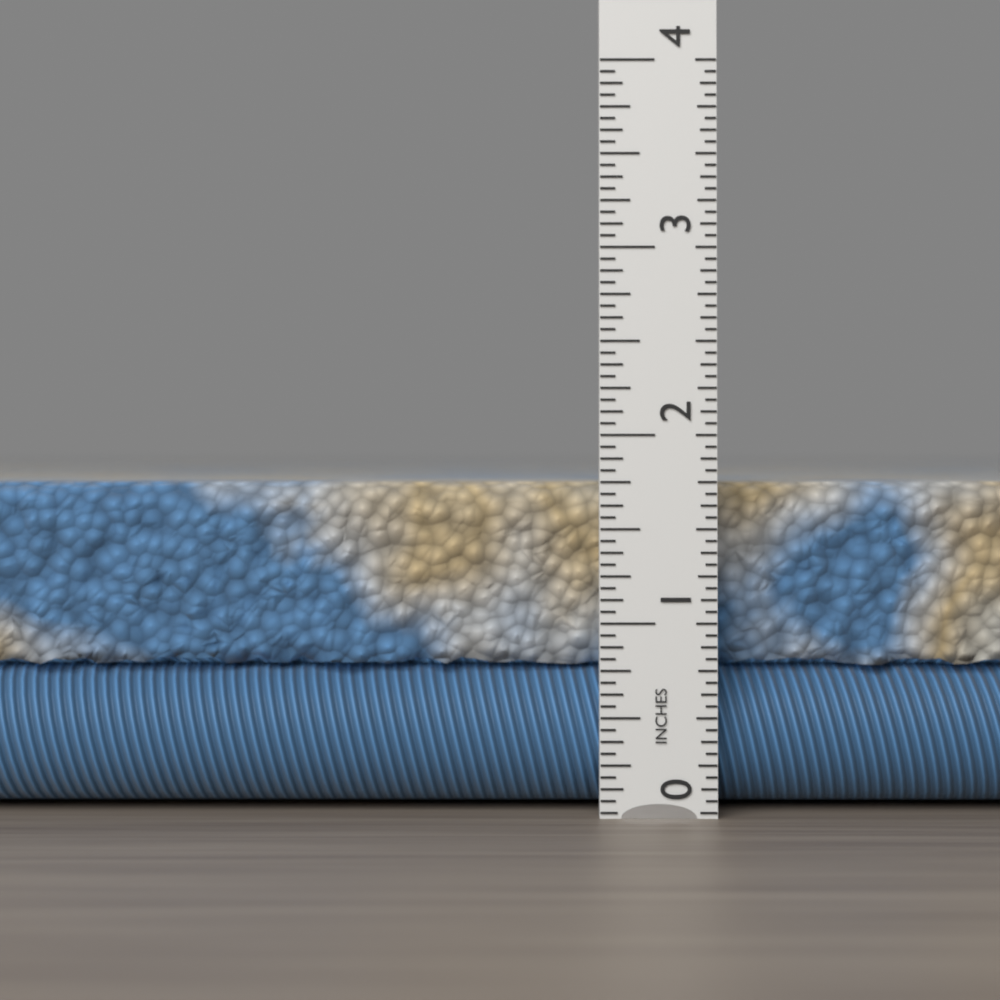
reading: 1.7500 in
